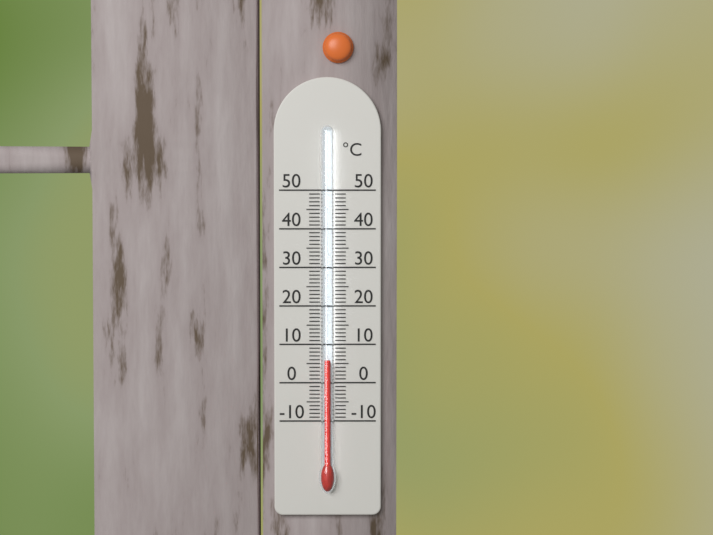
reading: 6 °C
